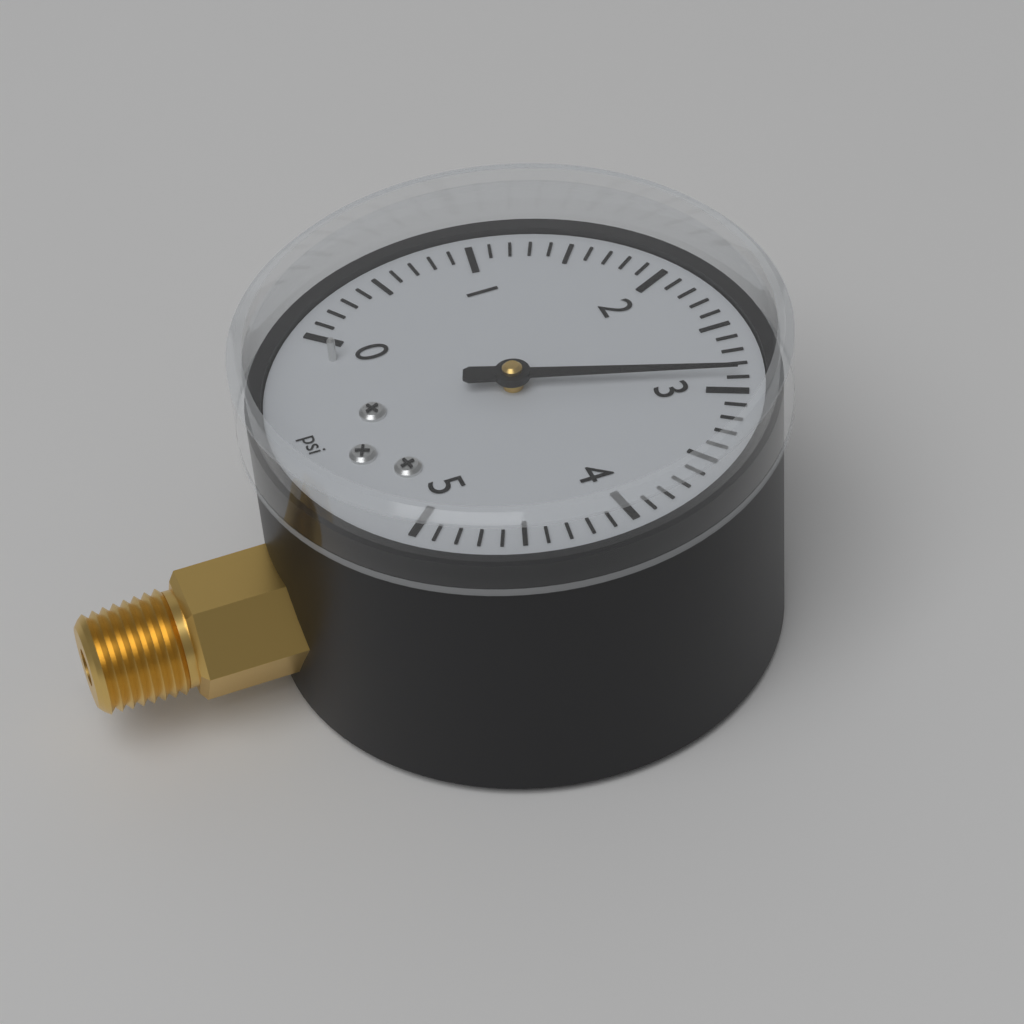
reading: 2.9 psi
